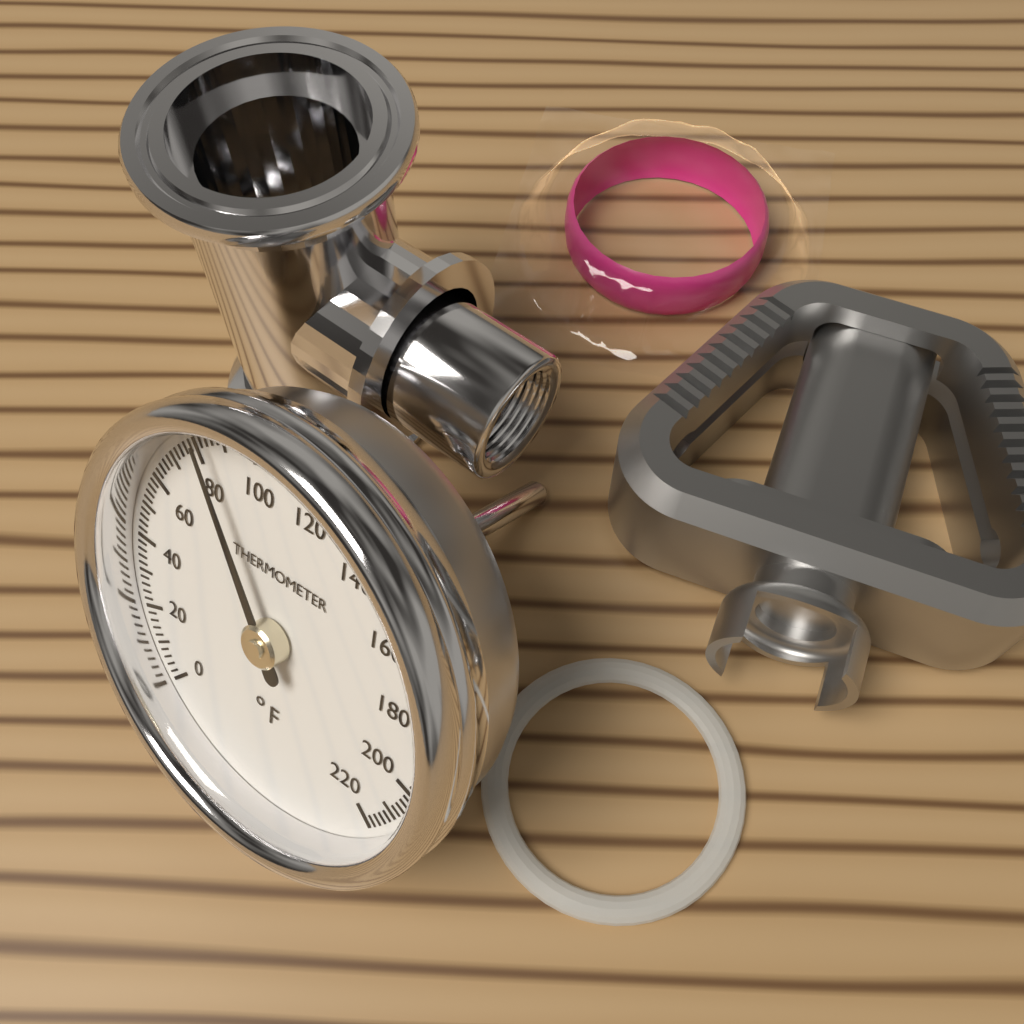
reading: 84 °F
